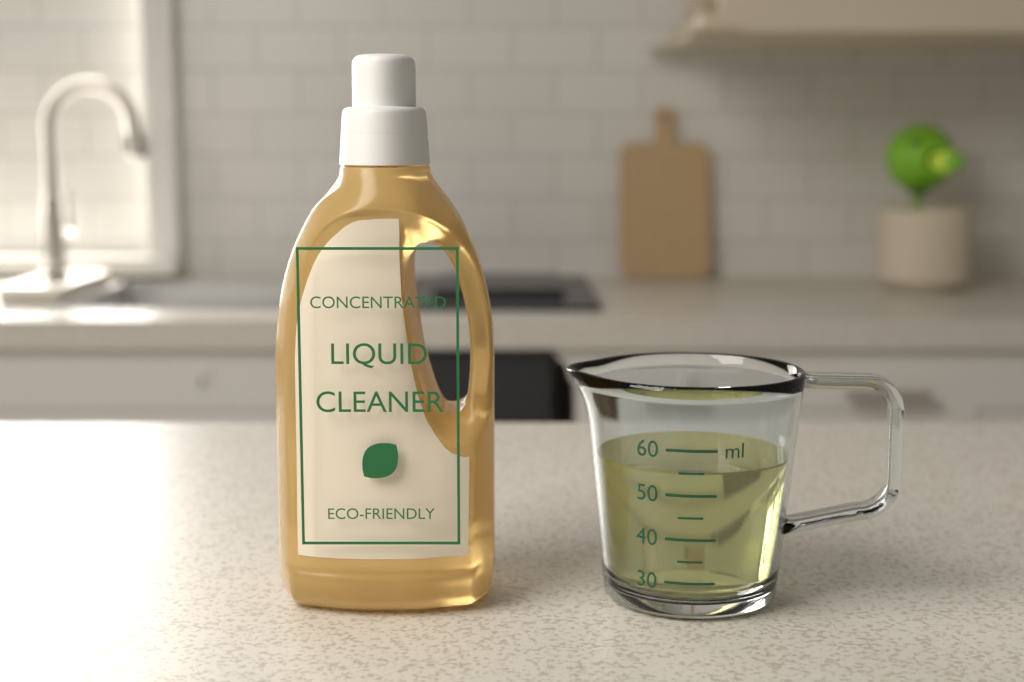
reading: 55 ml
